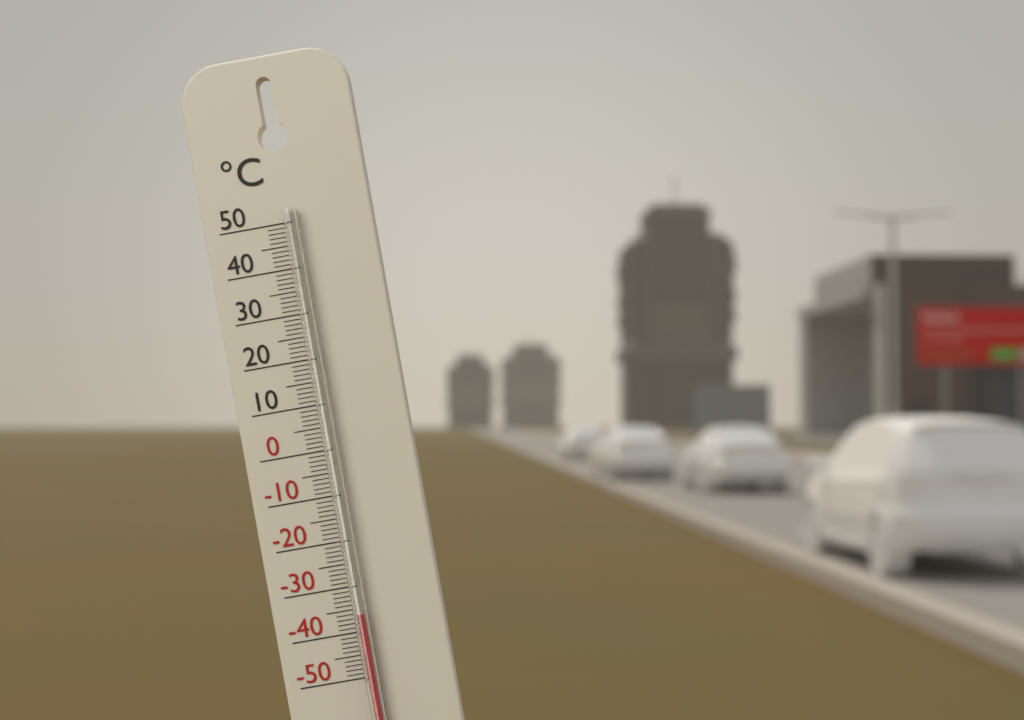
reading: -36 °C
